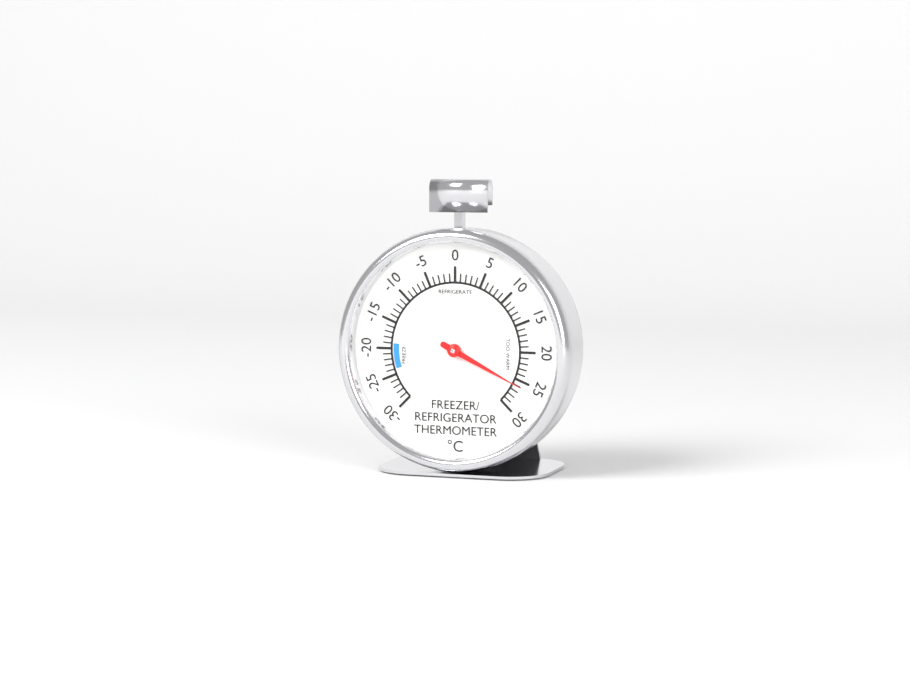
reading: 26 °C
